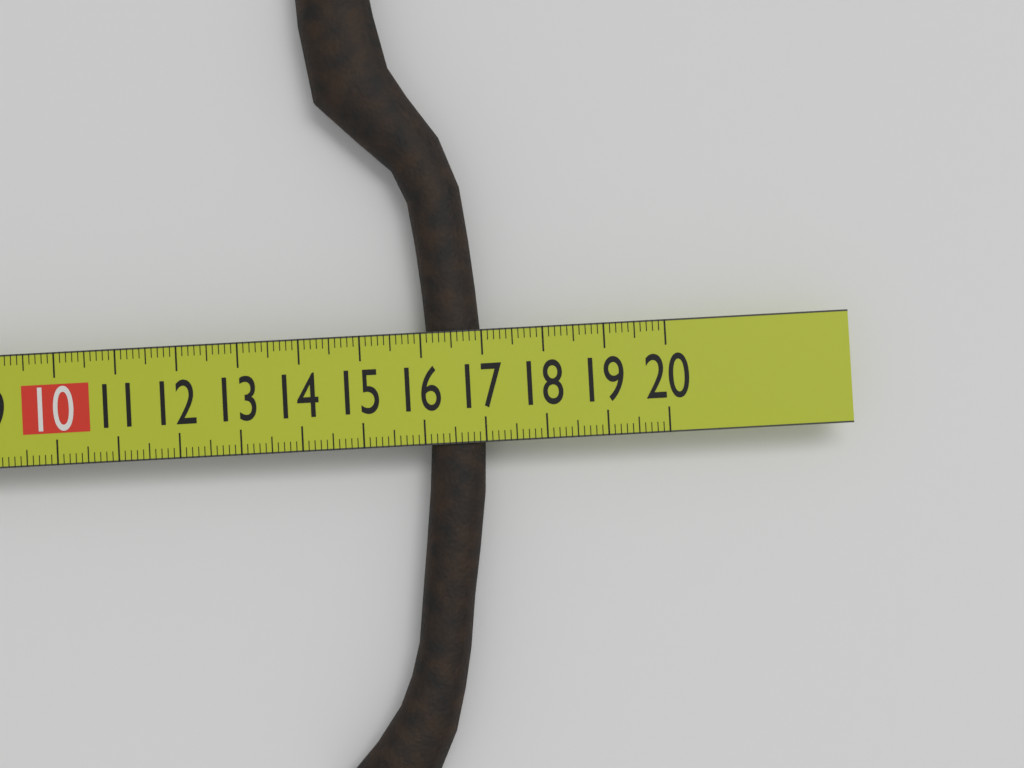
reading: 17.0 cm
